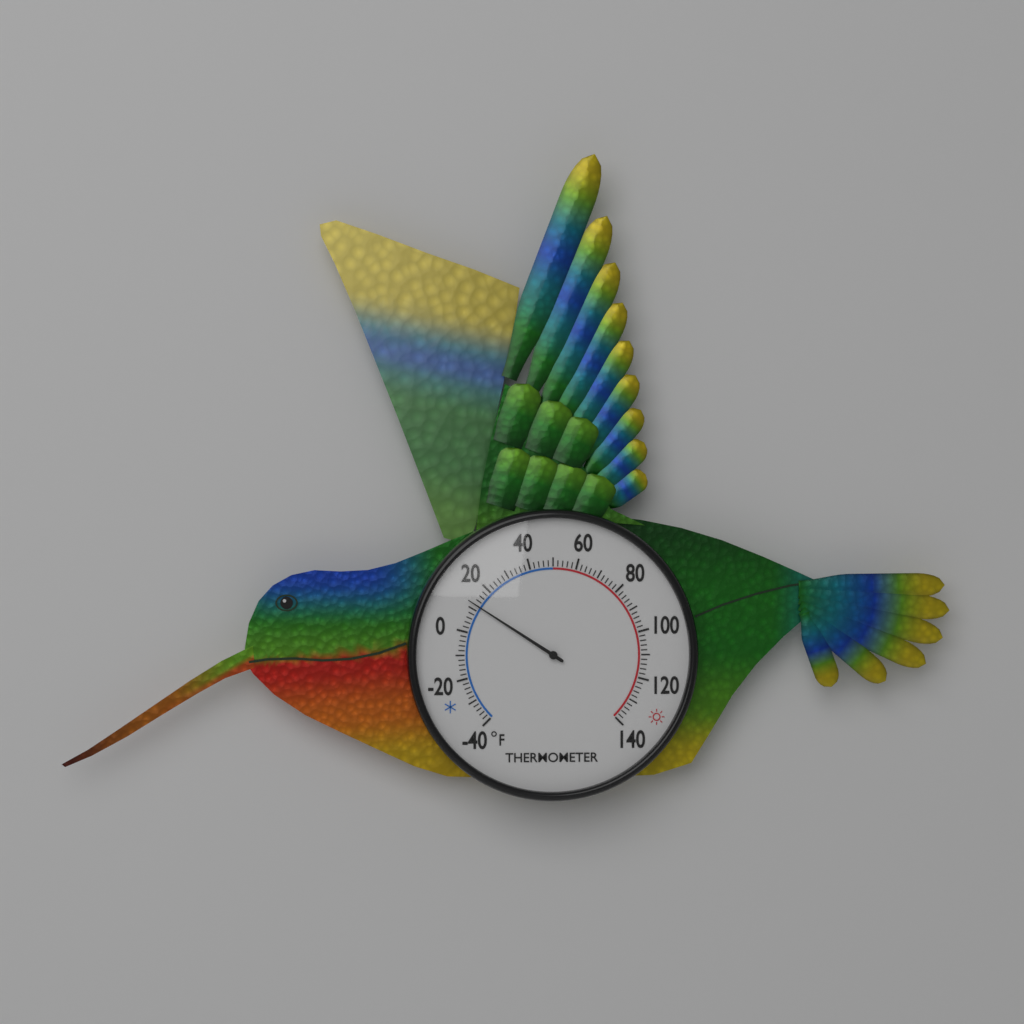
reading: 12 °F
